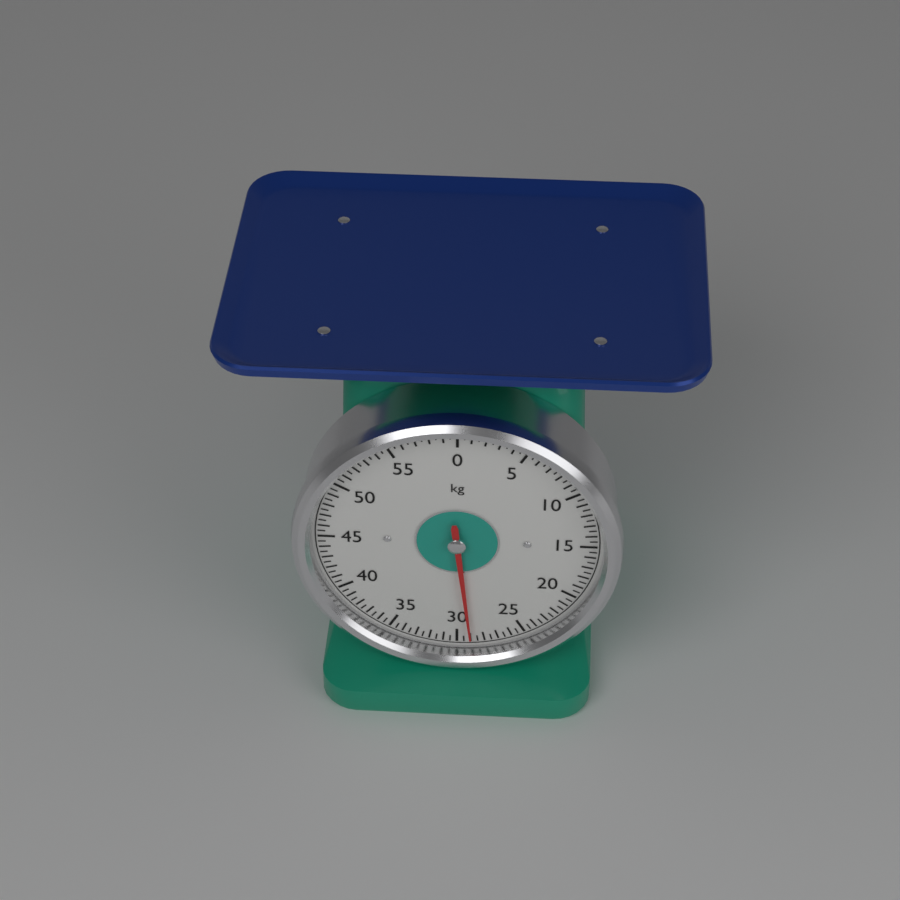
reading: 29.0 kg
